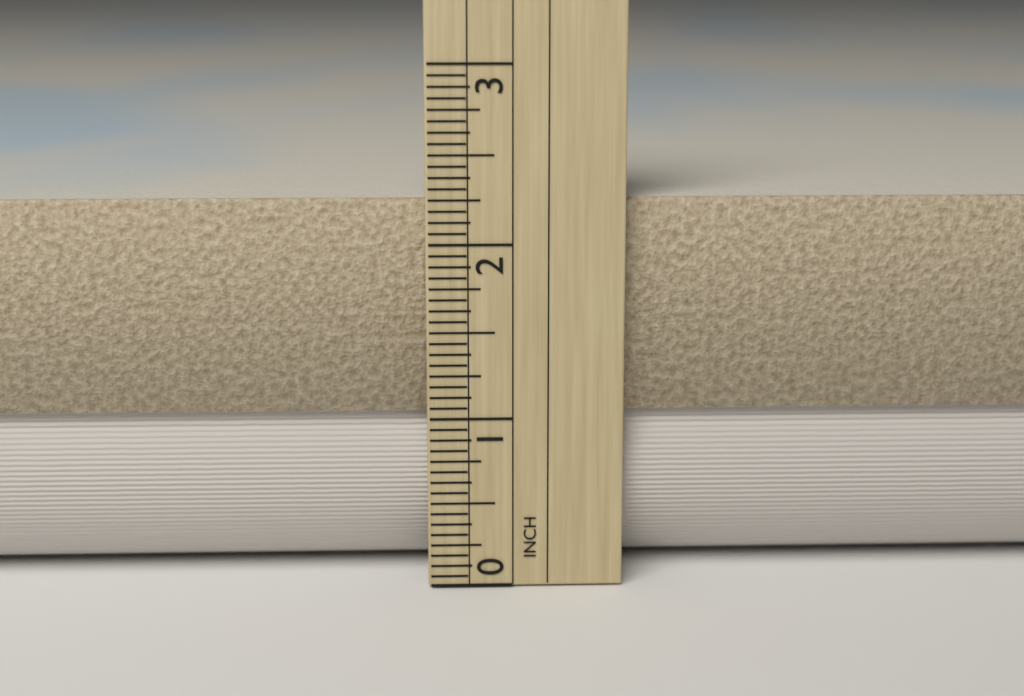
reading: 2.2500 in
